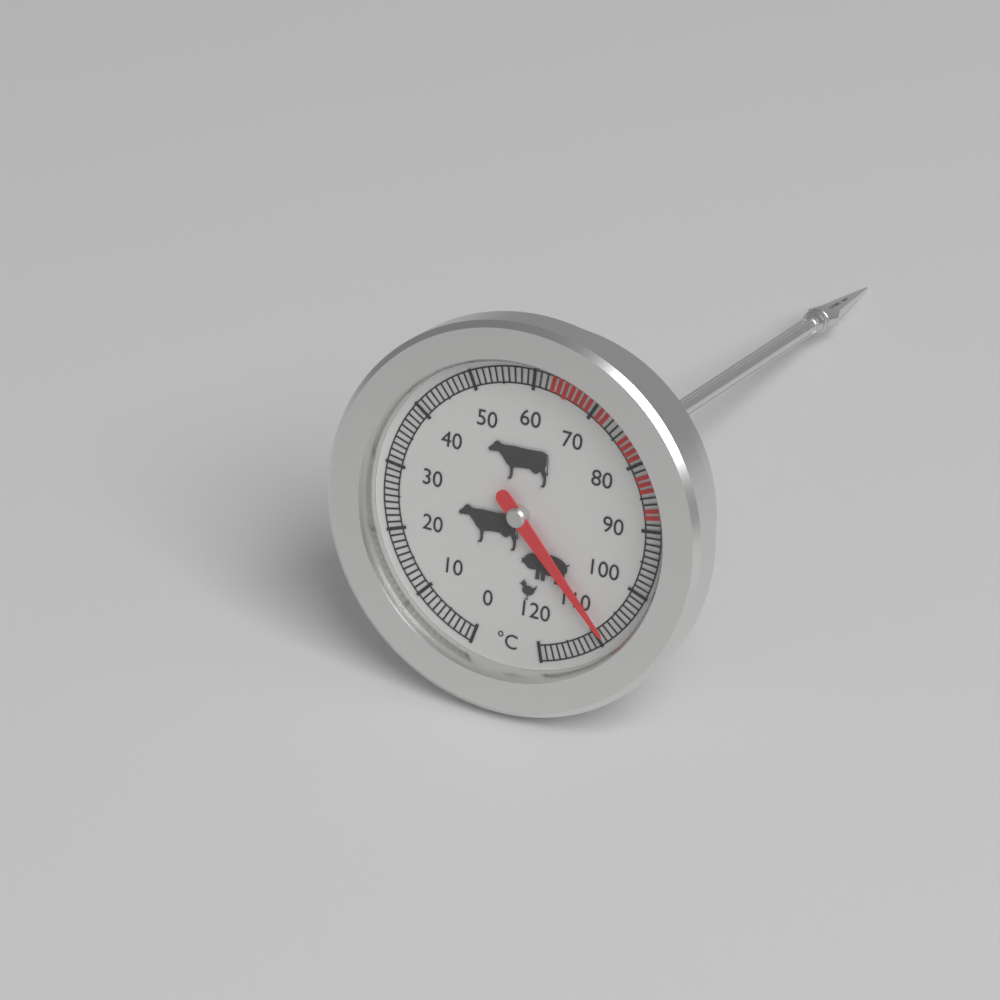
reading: 109 °C
